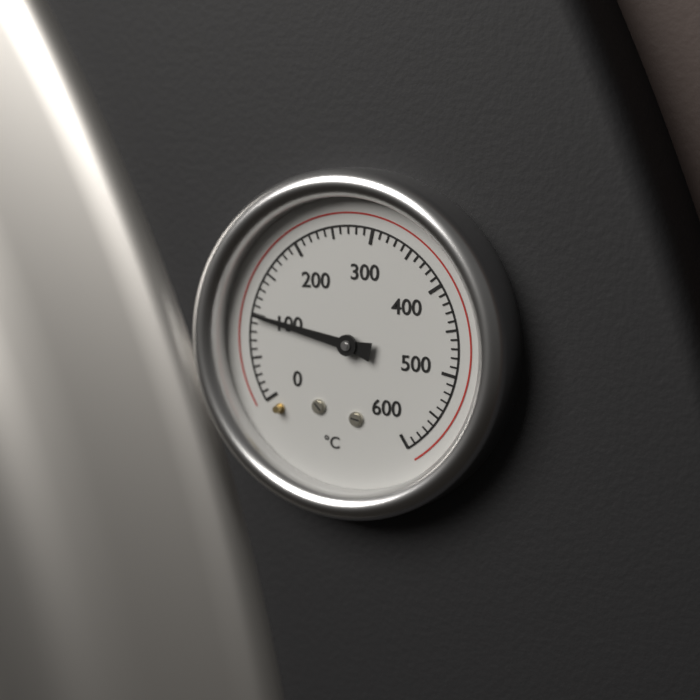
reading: 100 °C
